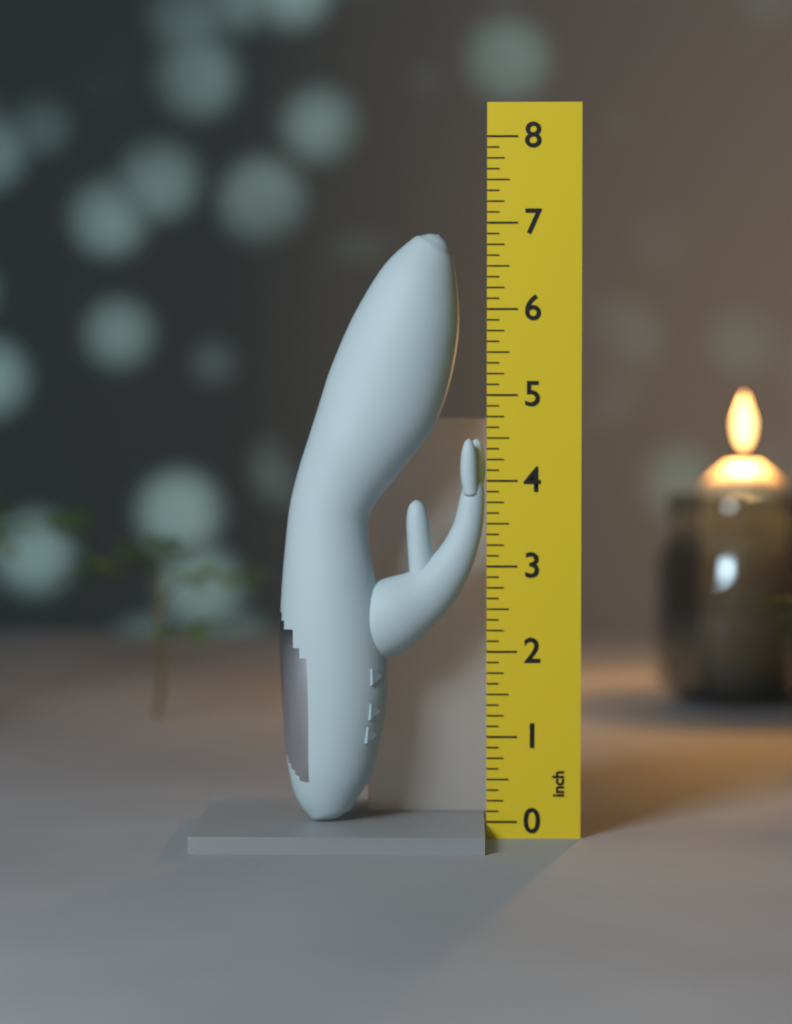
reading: 6.875 inch
